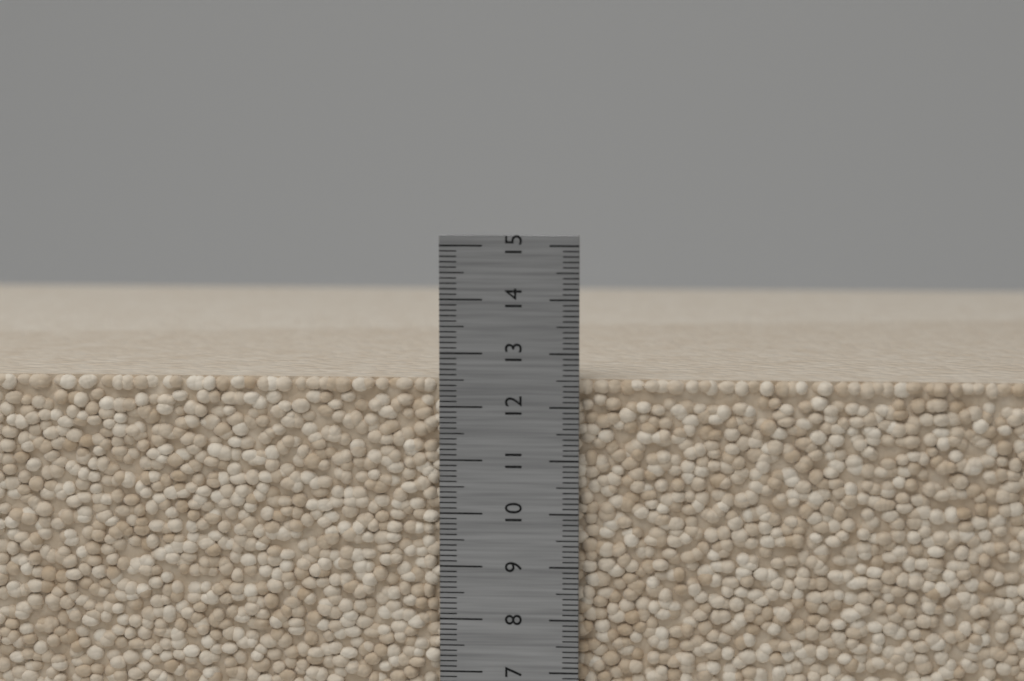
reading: 12.5 cm
